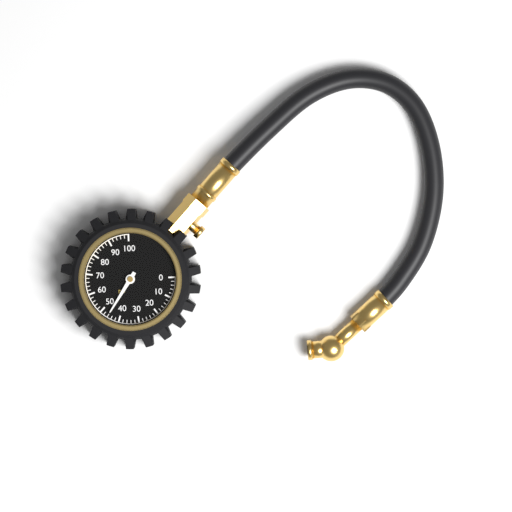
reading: 46 psi
